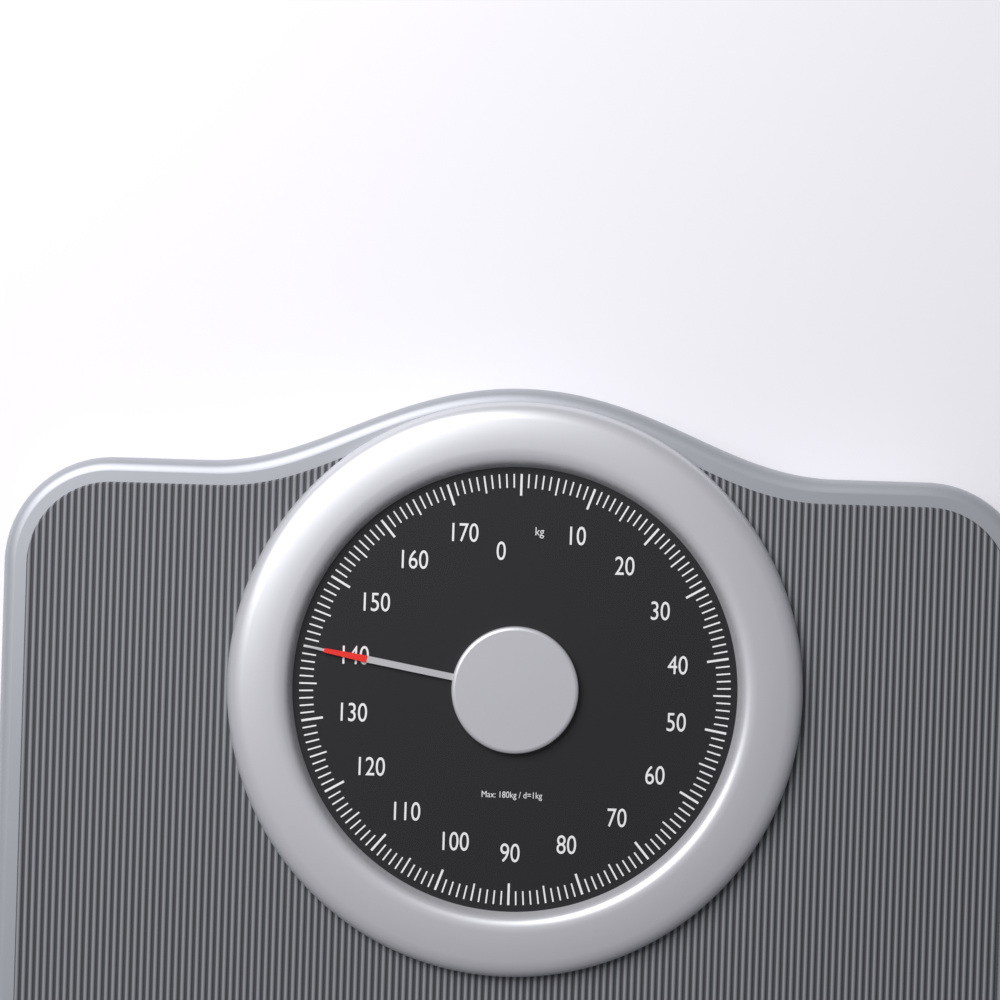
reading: 140 kg
